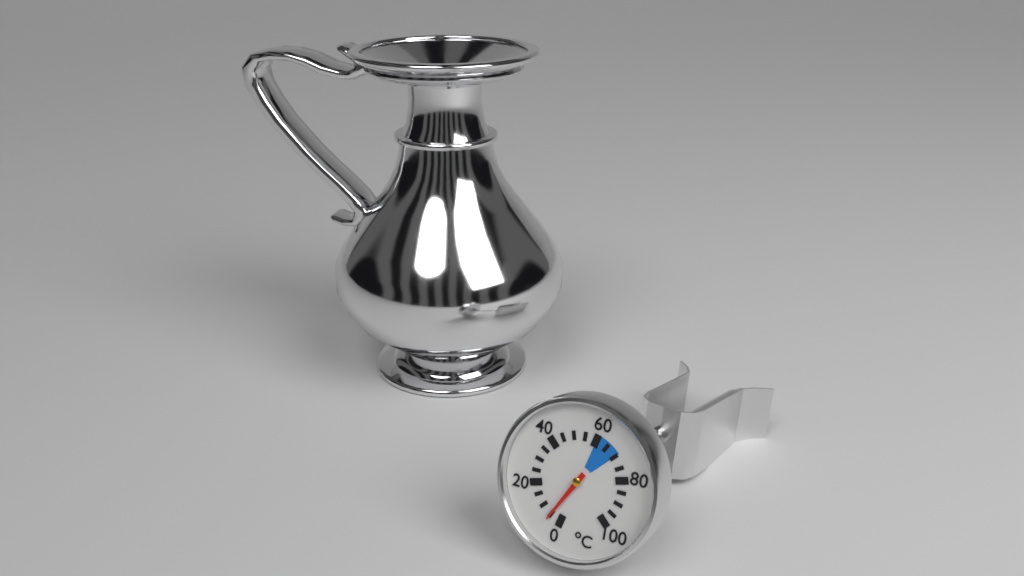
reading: 5 °C
